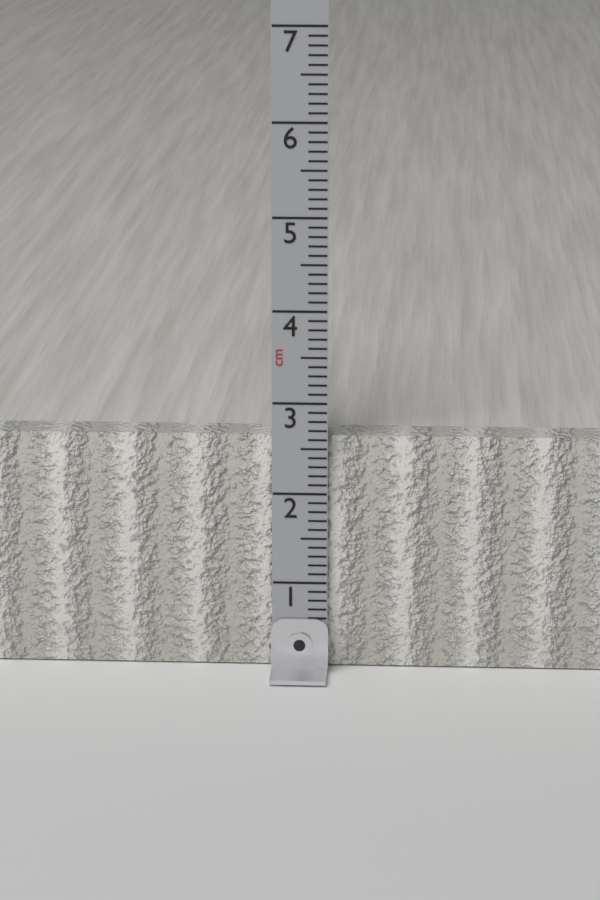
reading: 2.6 cm
